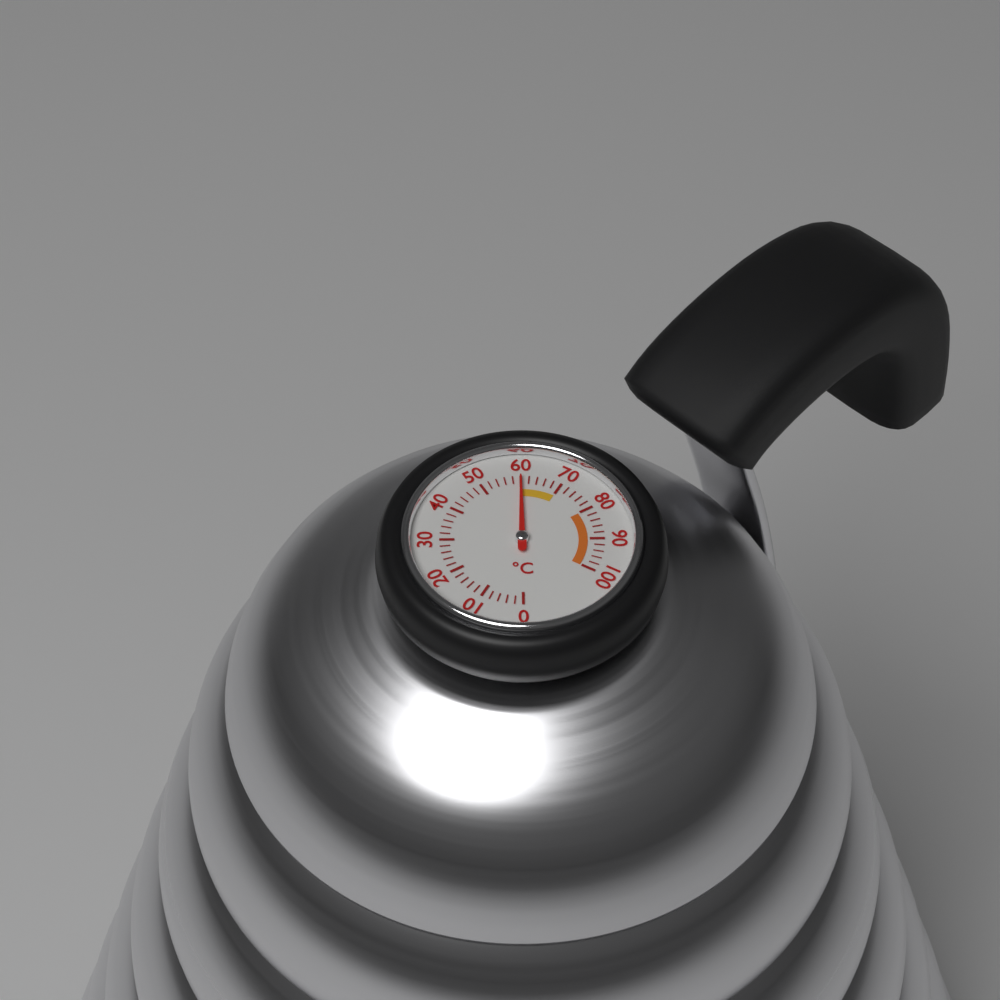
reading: 60 °C
